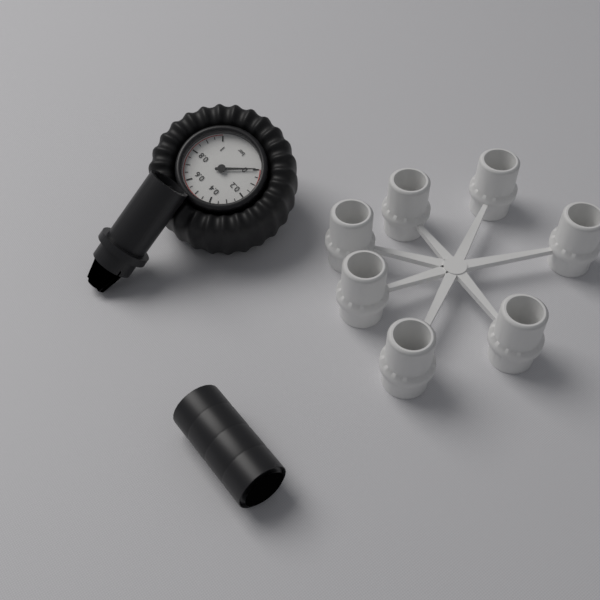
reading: 0.00 bar
